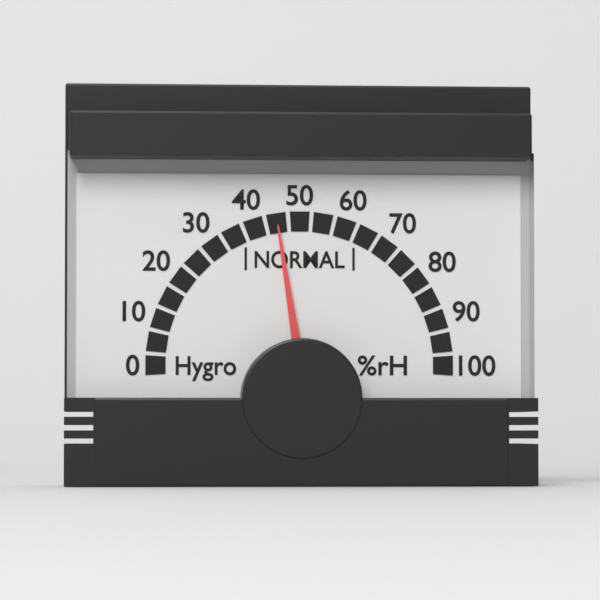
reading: 45 %rH
